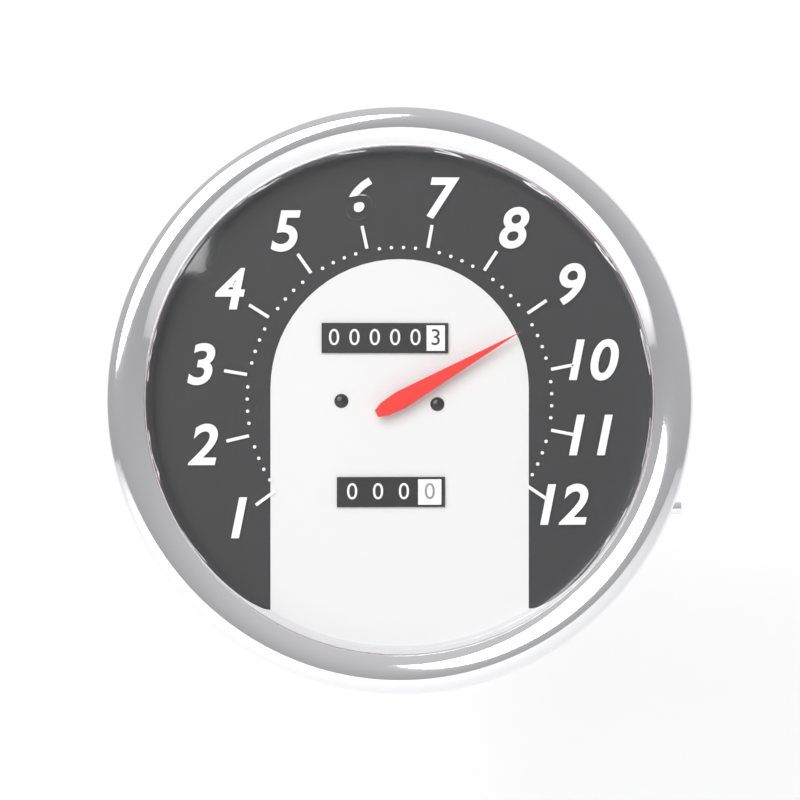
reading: 9.2 (no unit)
